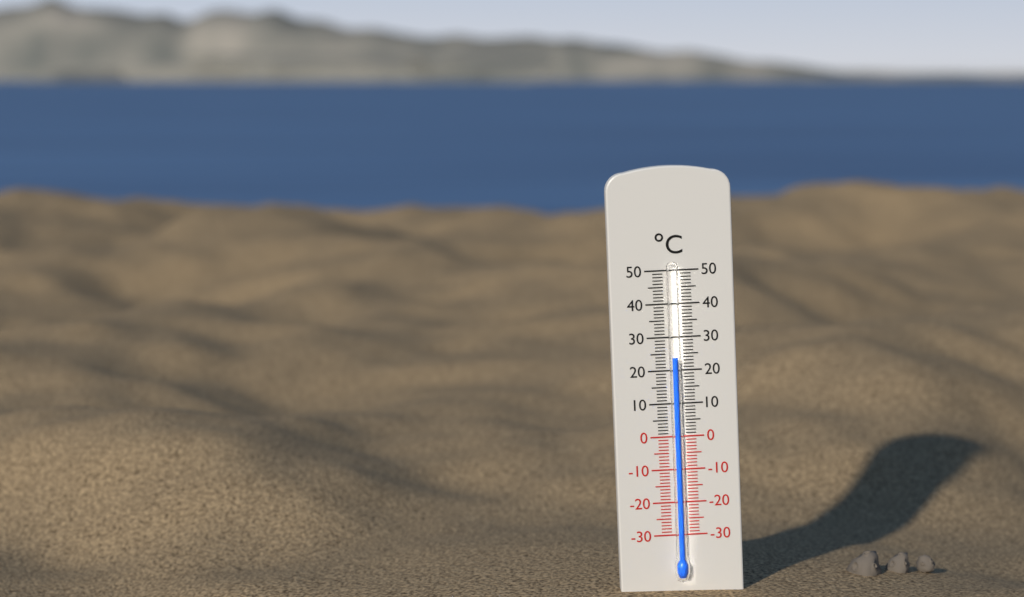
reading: 24 °C
